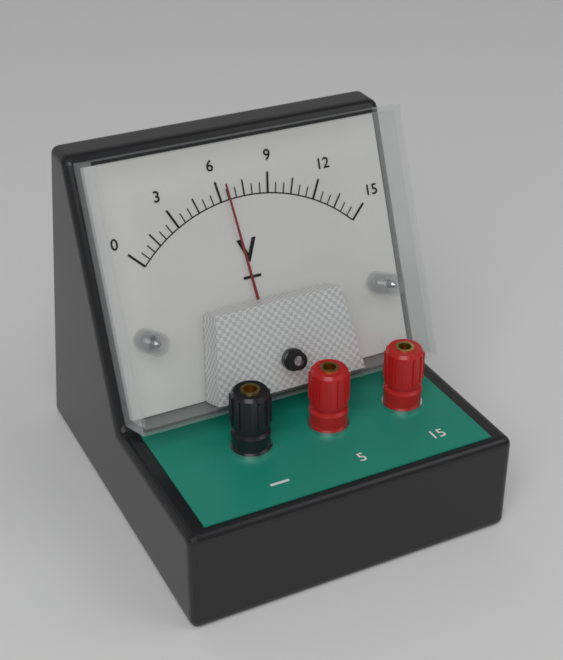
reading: 6.5 V
